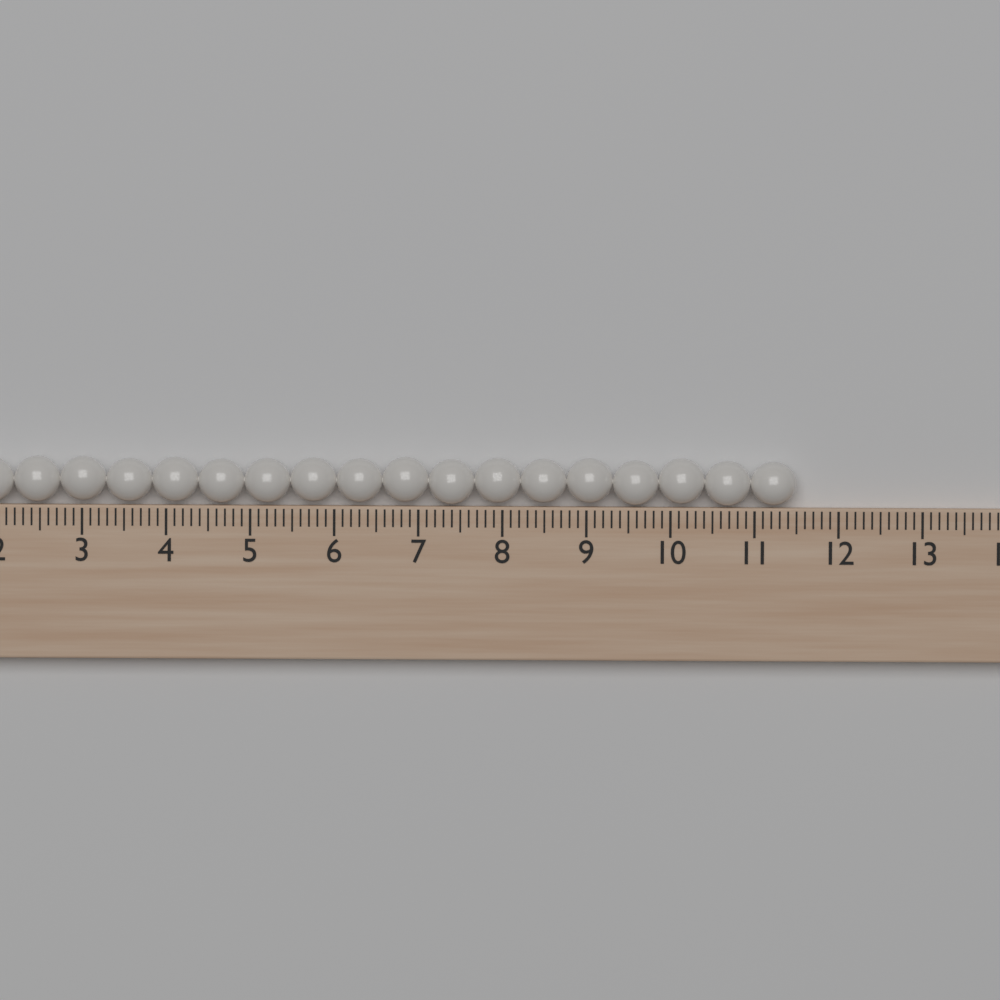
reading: 11.5 (no unit)
